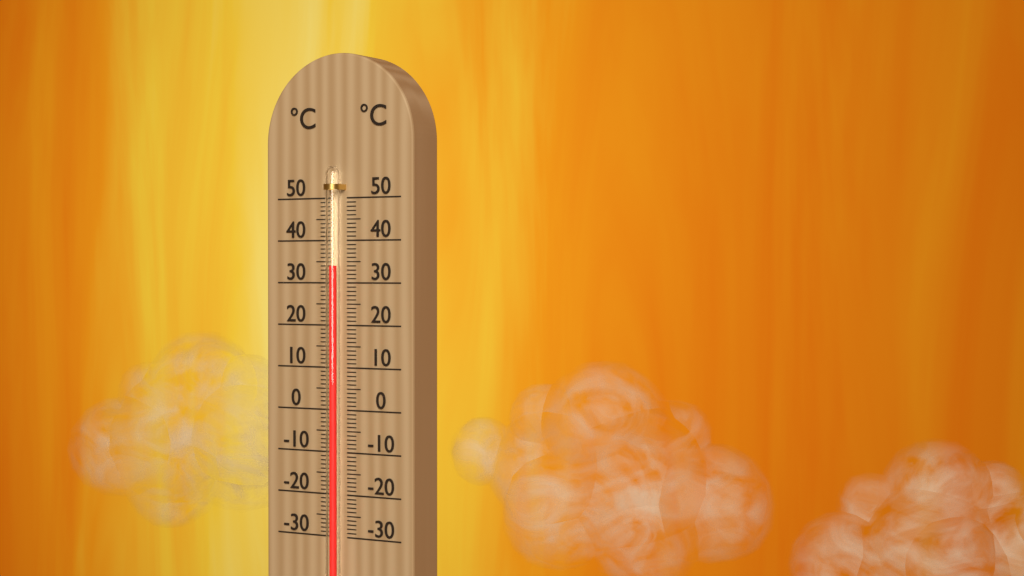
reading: 34 °C
